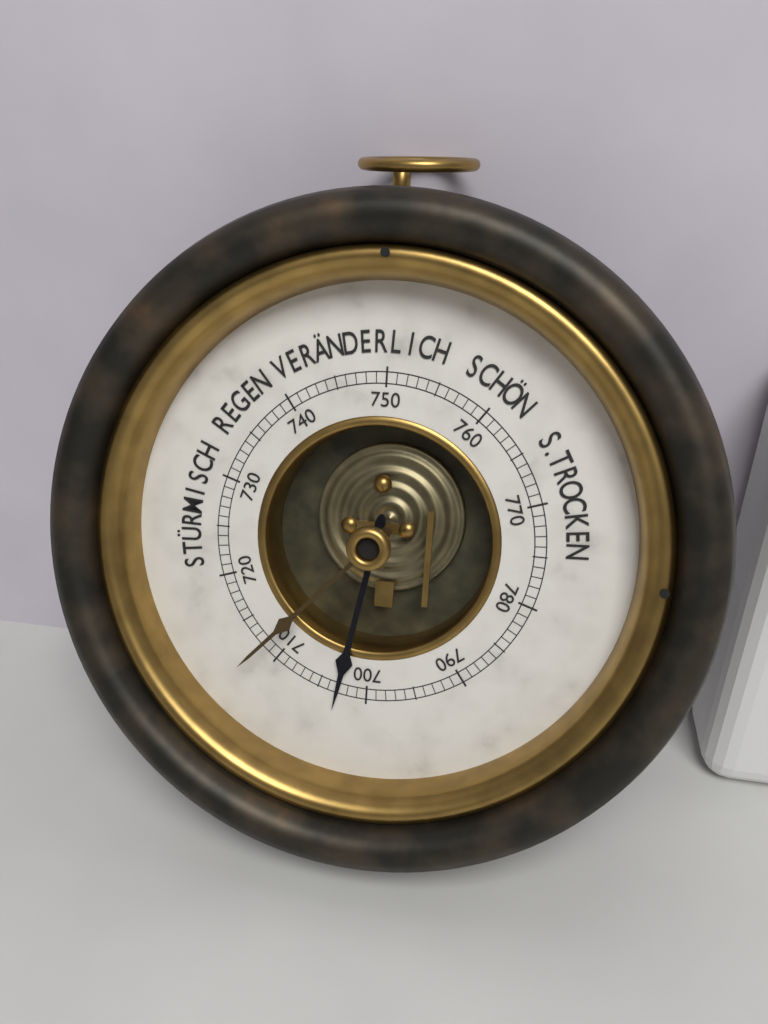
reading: 703 mmHg
